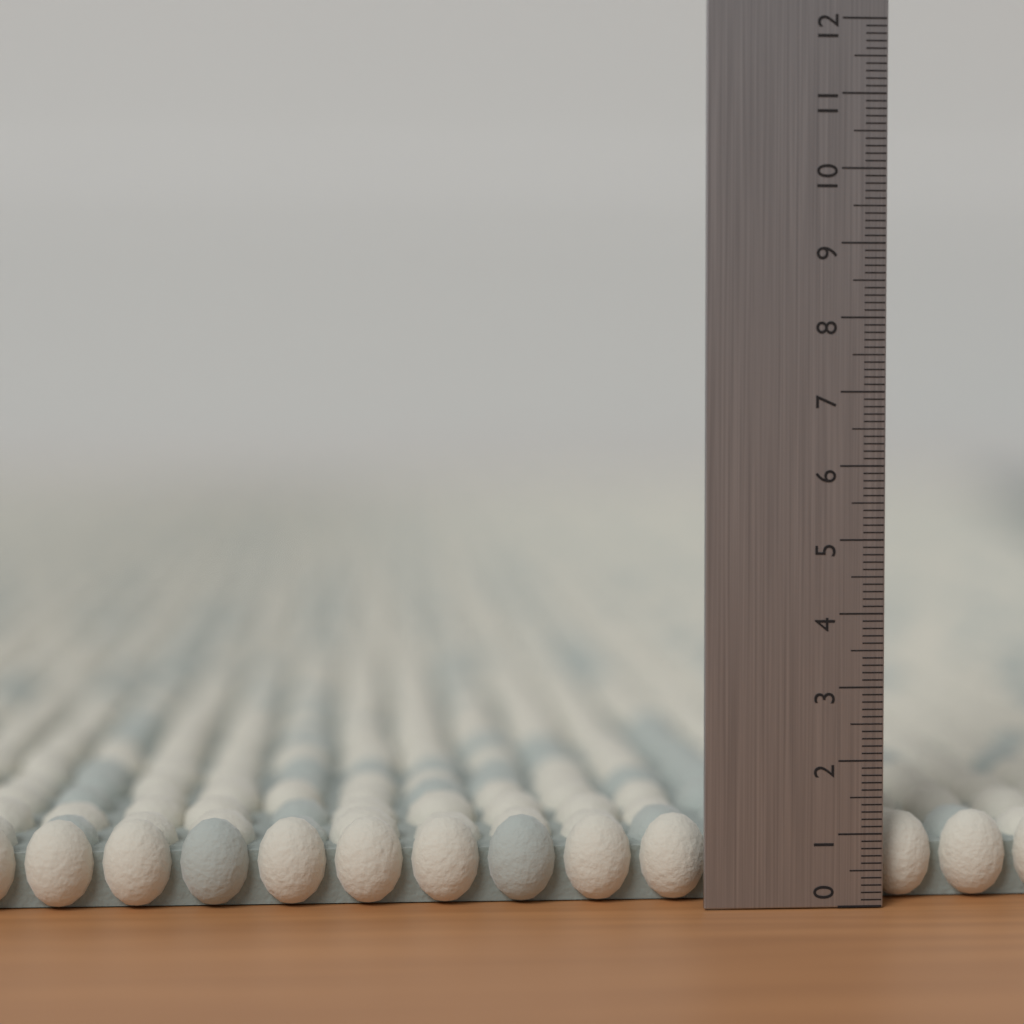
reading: 1.2 (no unit)
